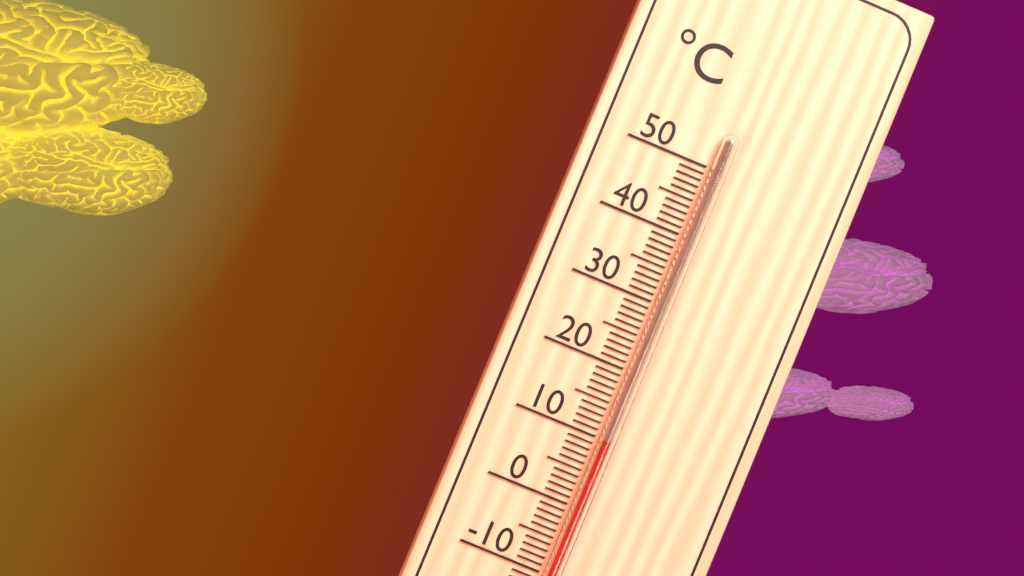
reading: 10 °C
